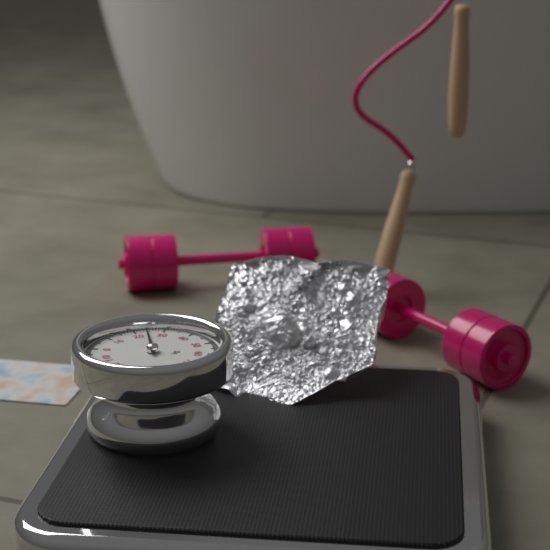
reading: 24 kg
